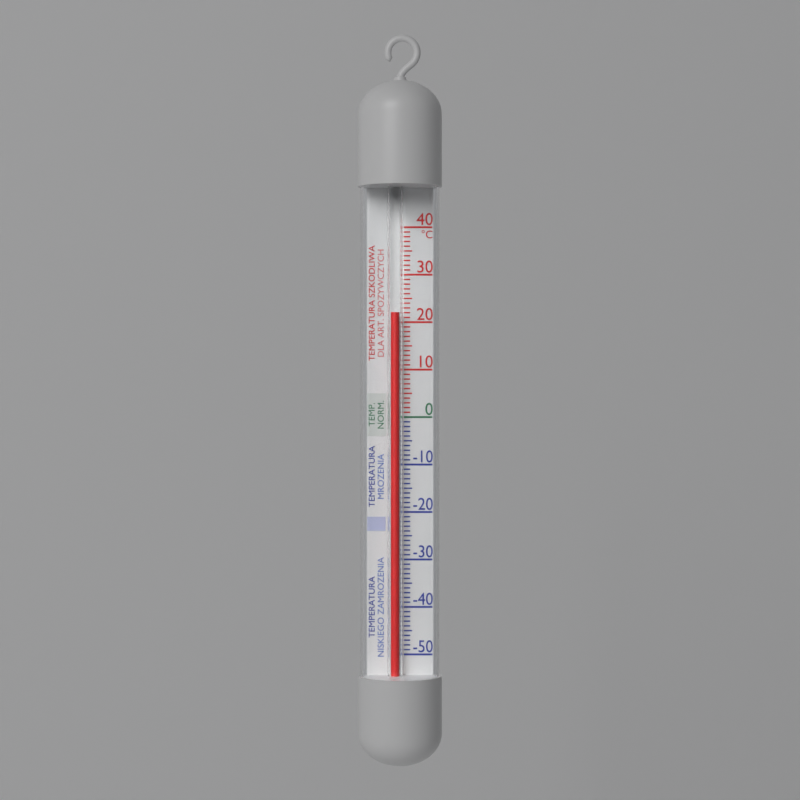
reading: 22 °C
